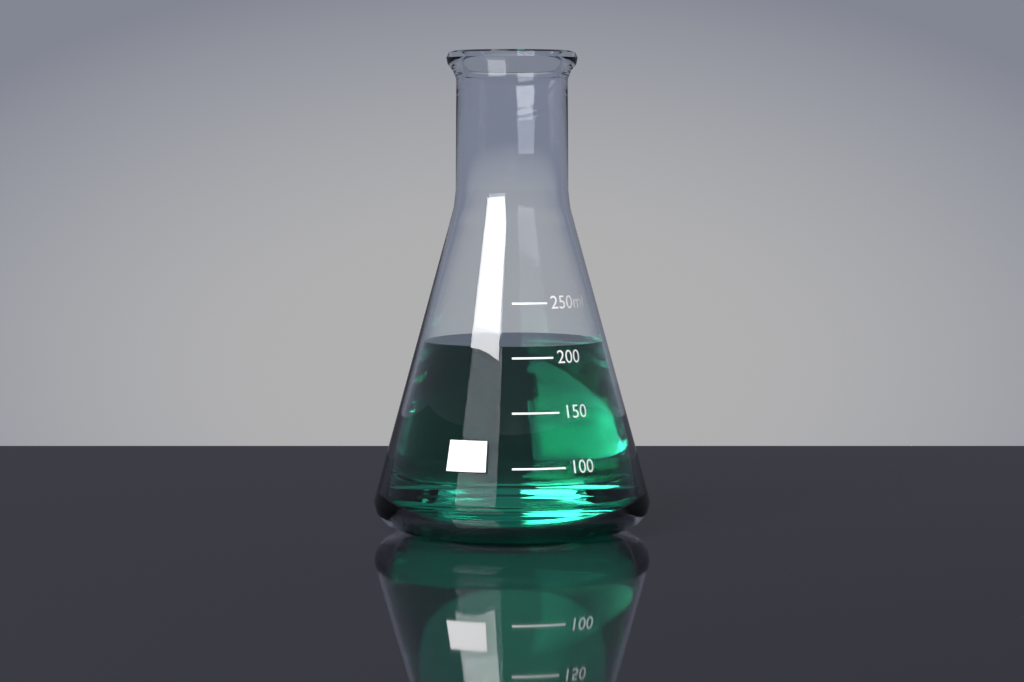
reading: 210 ml
